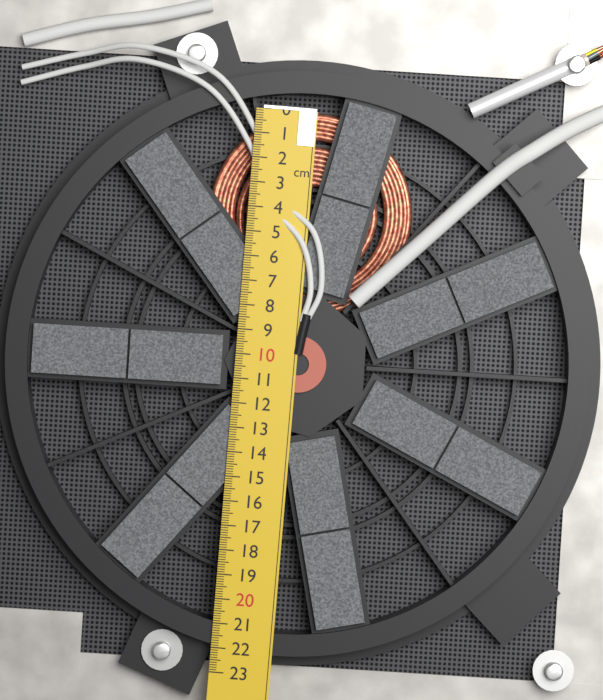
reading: 8.3 cm
